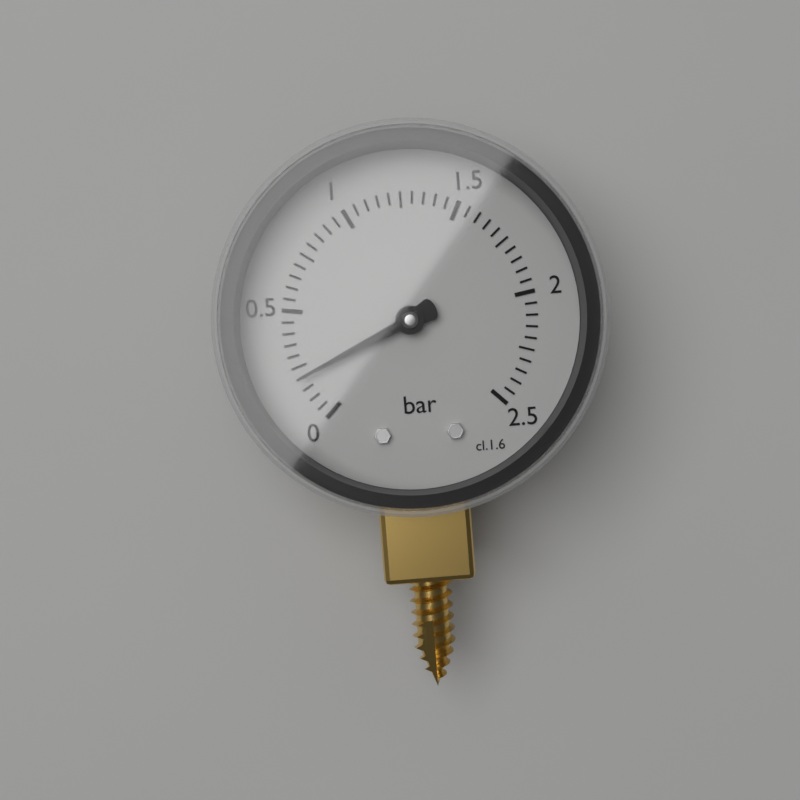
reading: 0.20 bar
